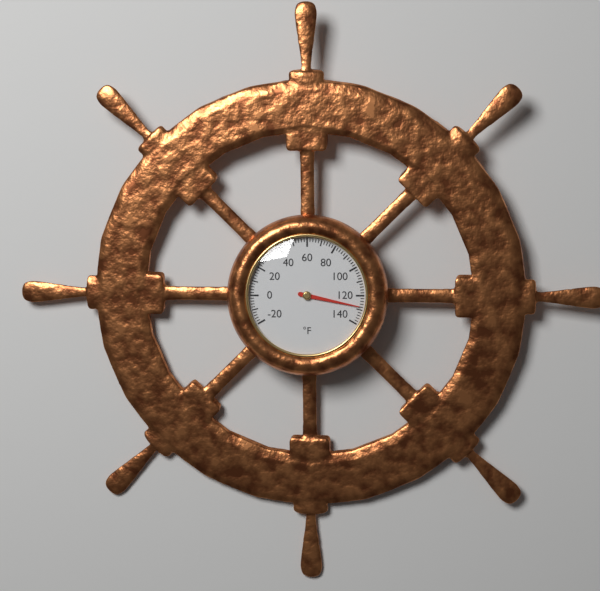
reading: 128 °F
